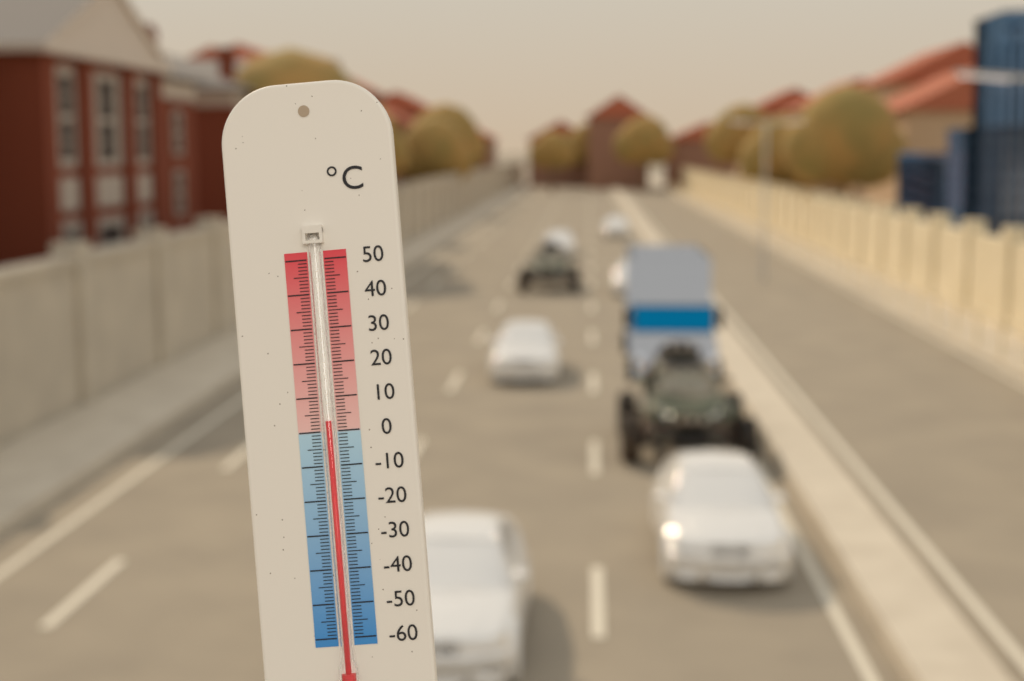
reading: 3 °C
